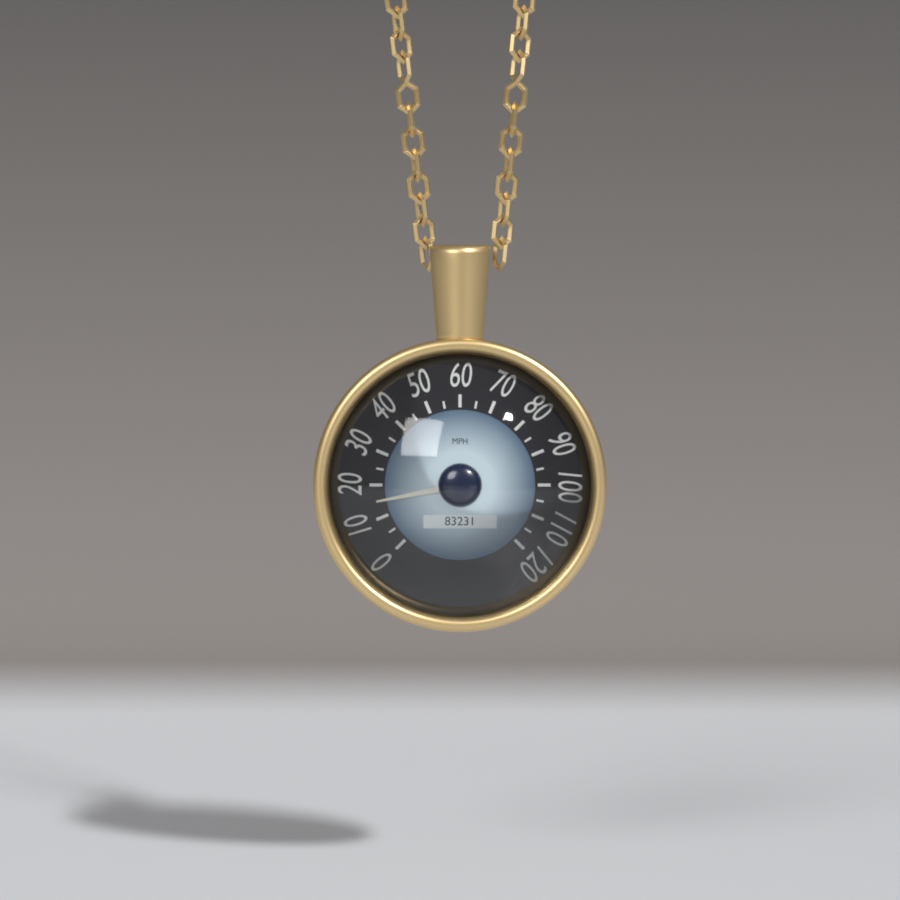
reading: 15 mph
